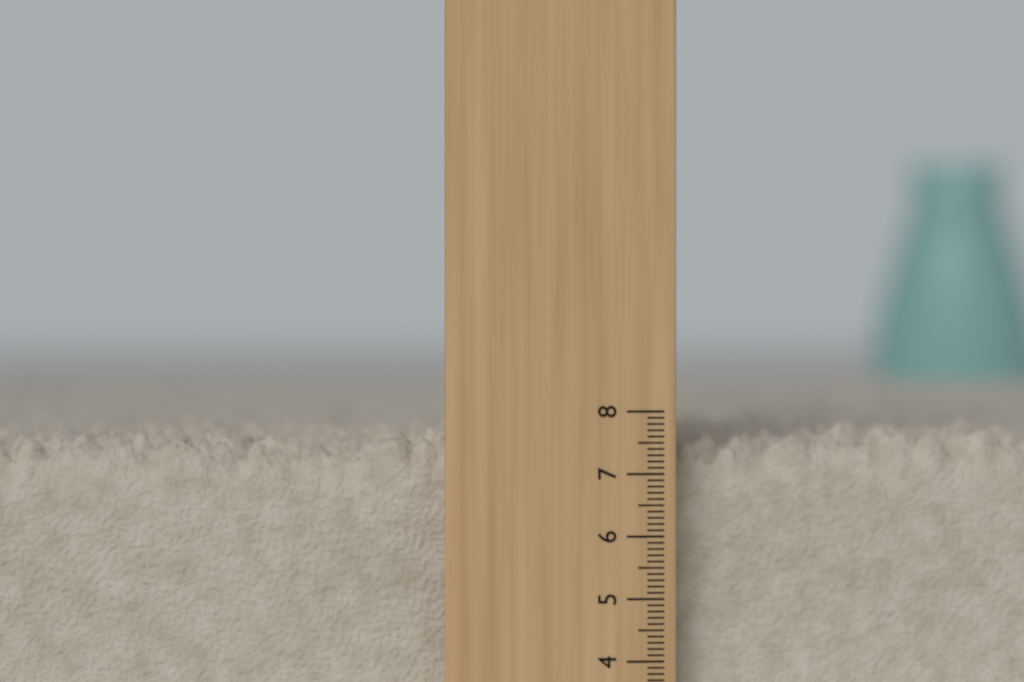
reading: 7.8 (no unit)
